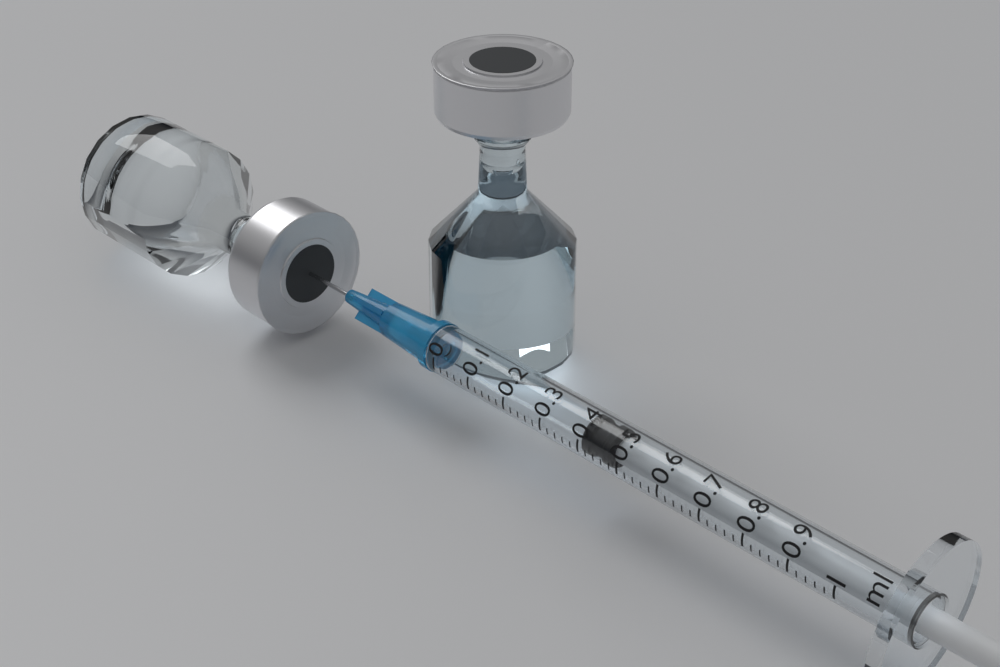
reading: 0.40 ml
